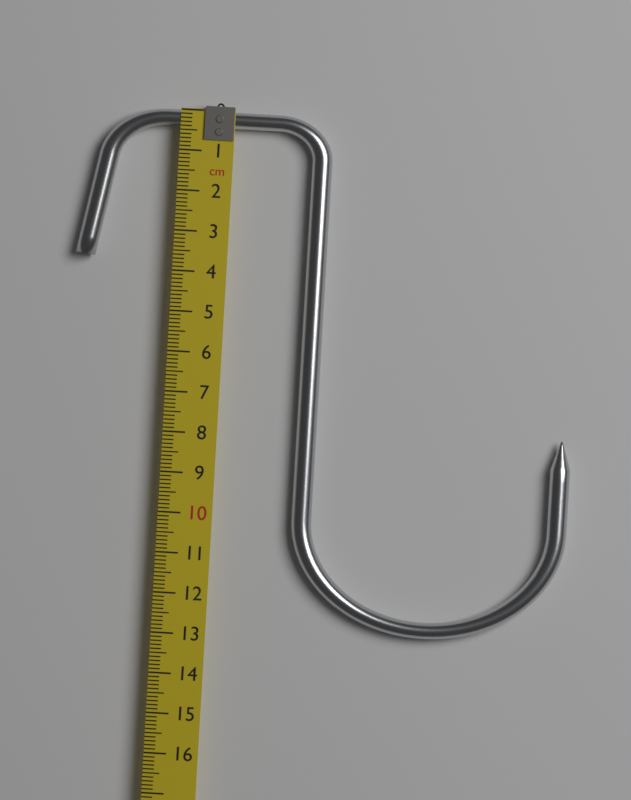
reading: 12.8 cm
